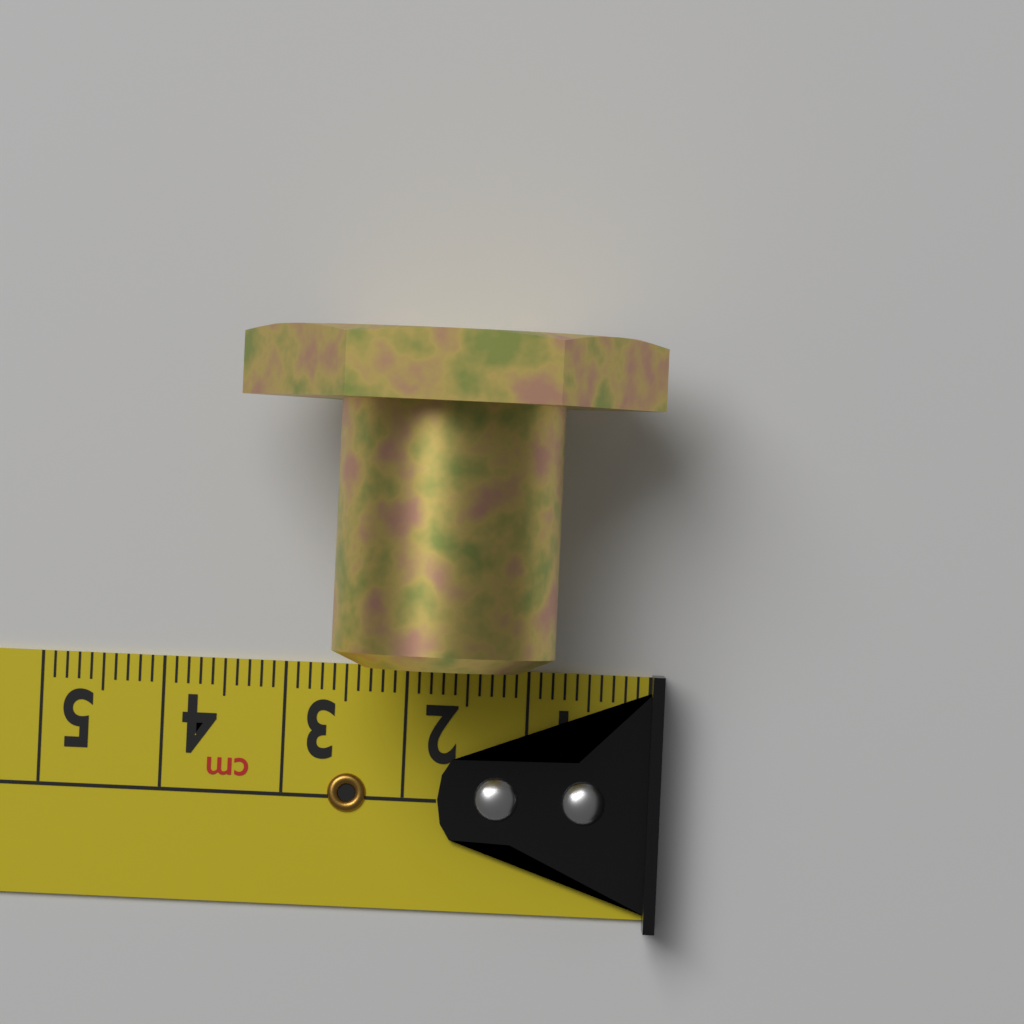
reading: 3.4 cm
